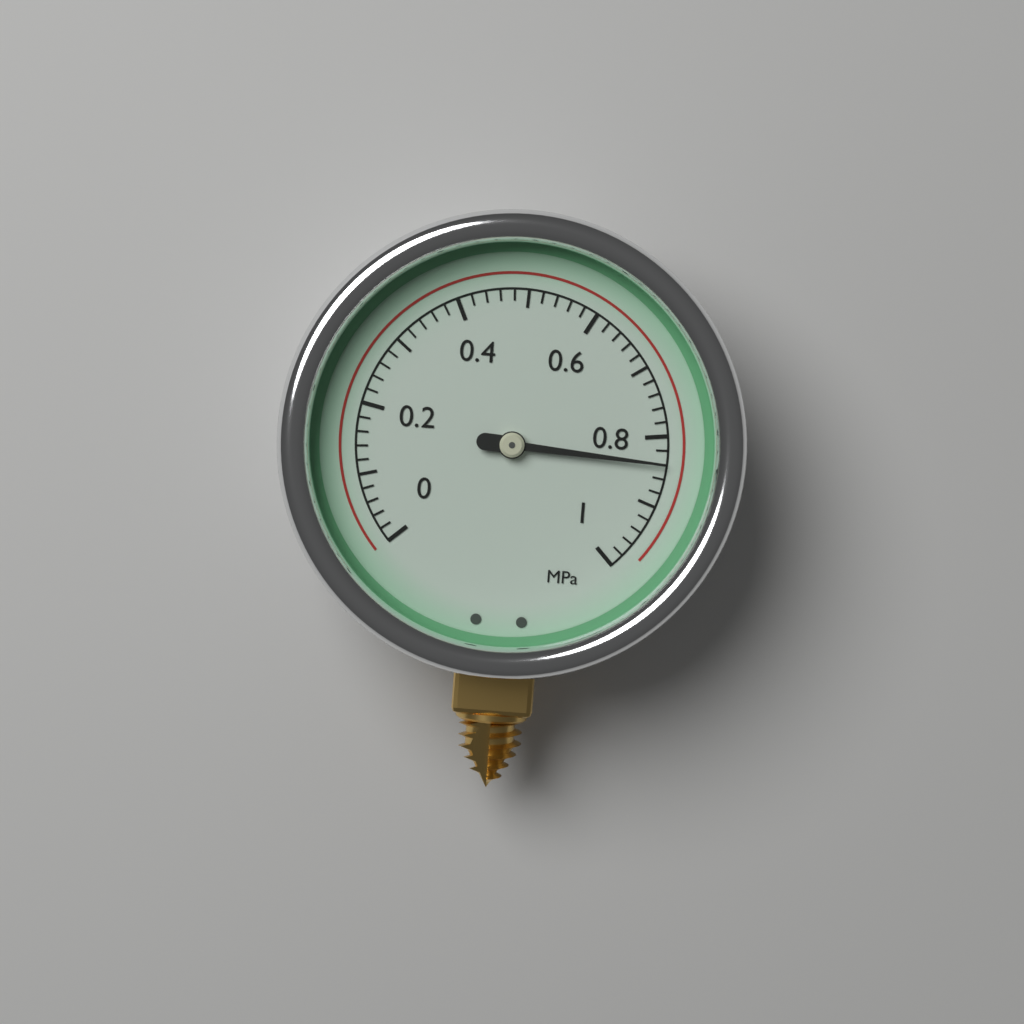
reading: 0.84 MPa
